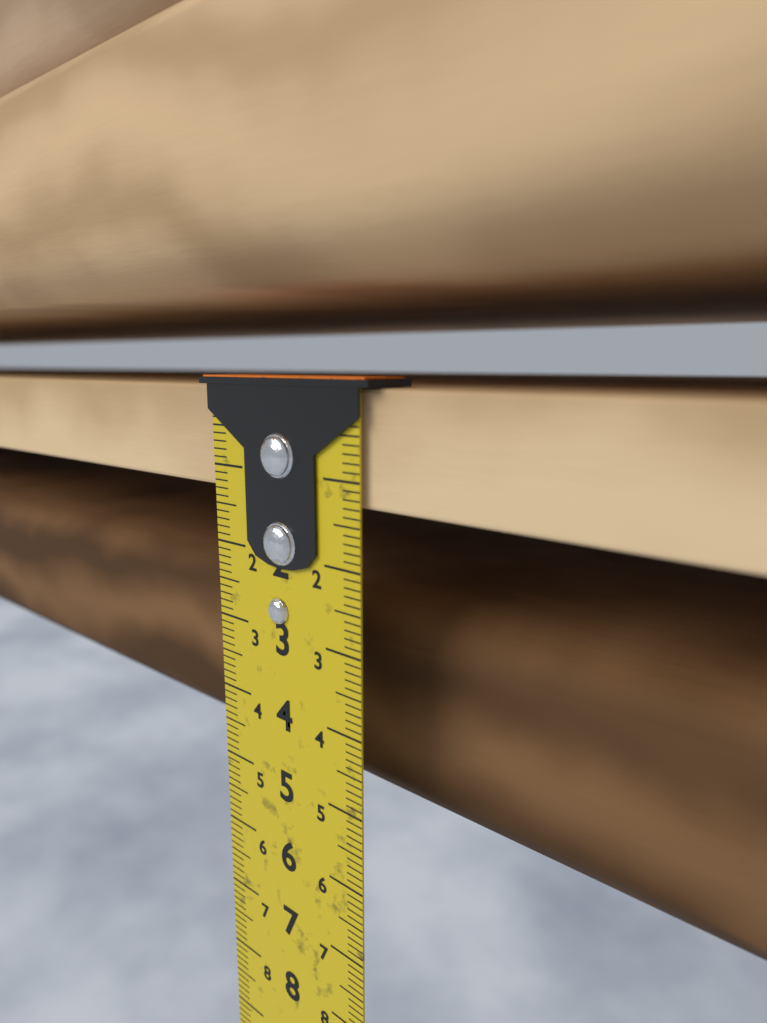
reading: 1.3 cm
